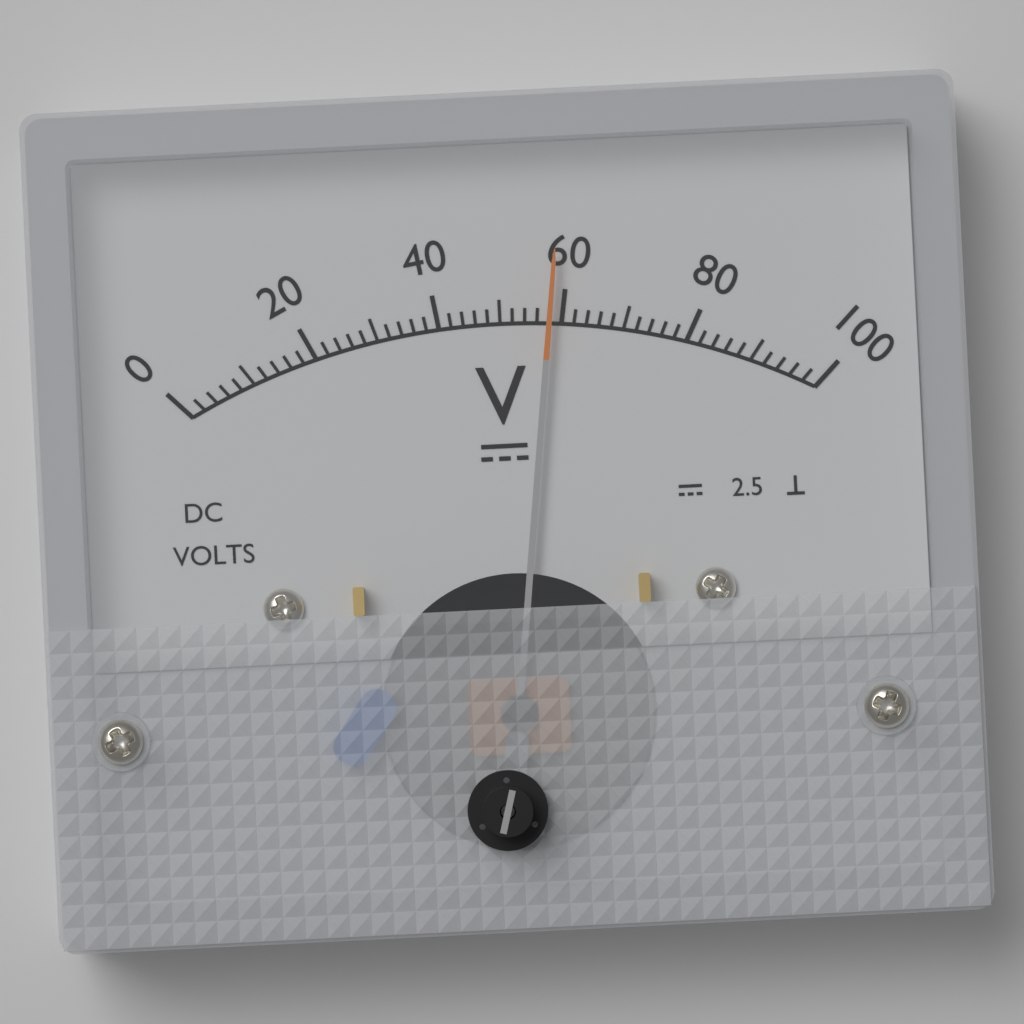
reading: 58 V
